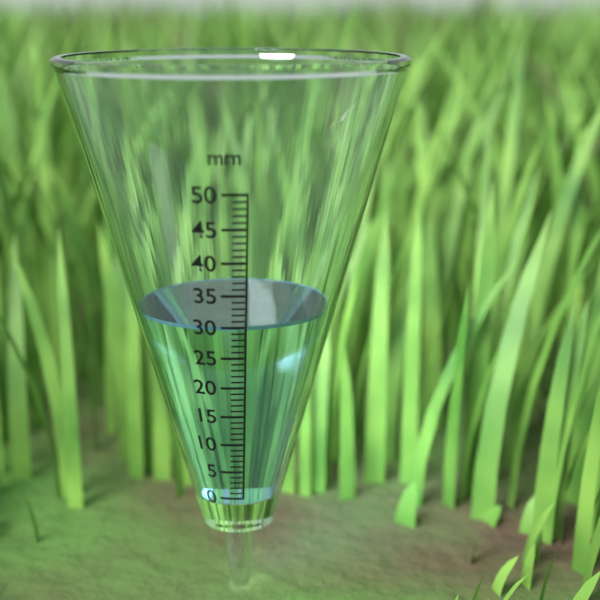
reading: 30 mm
